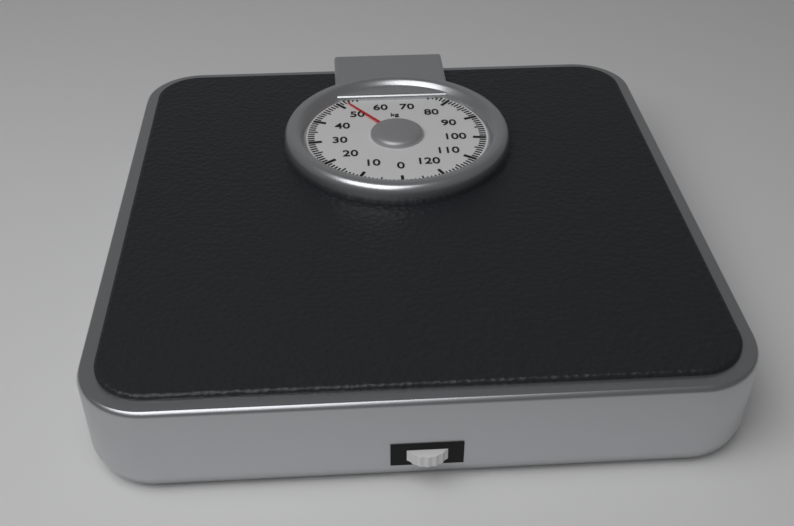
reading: 52 kg
